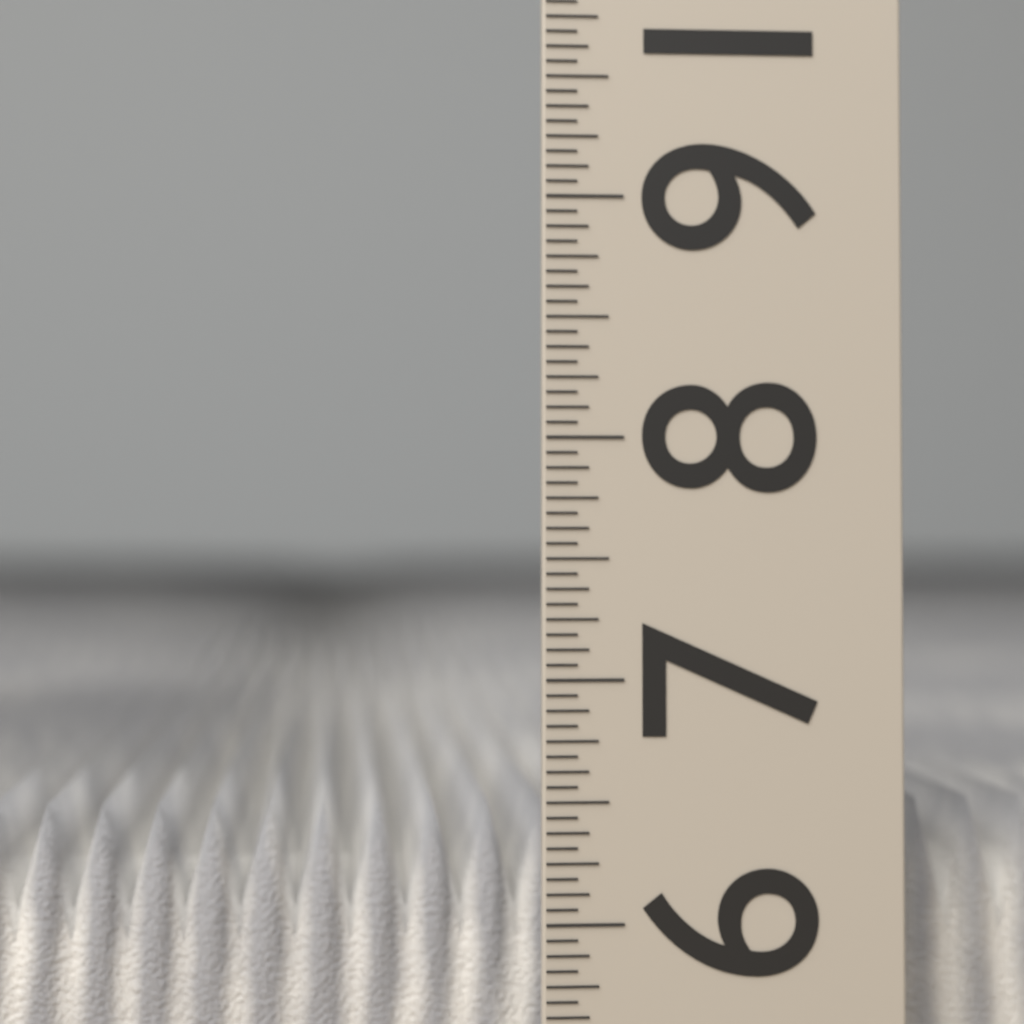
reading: 6.4375 (no unit)
